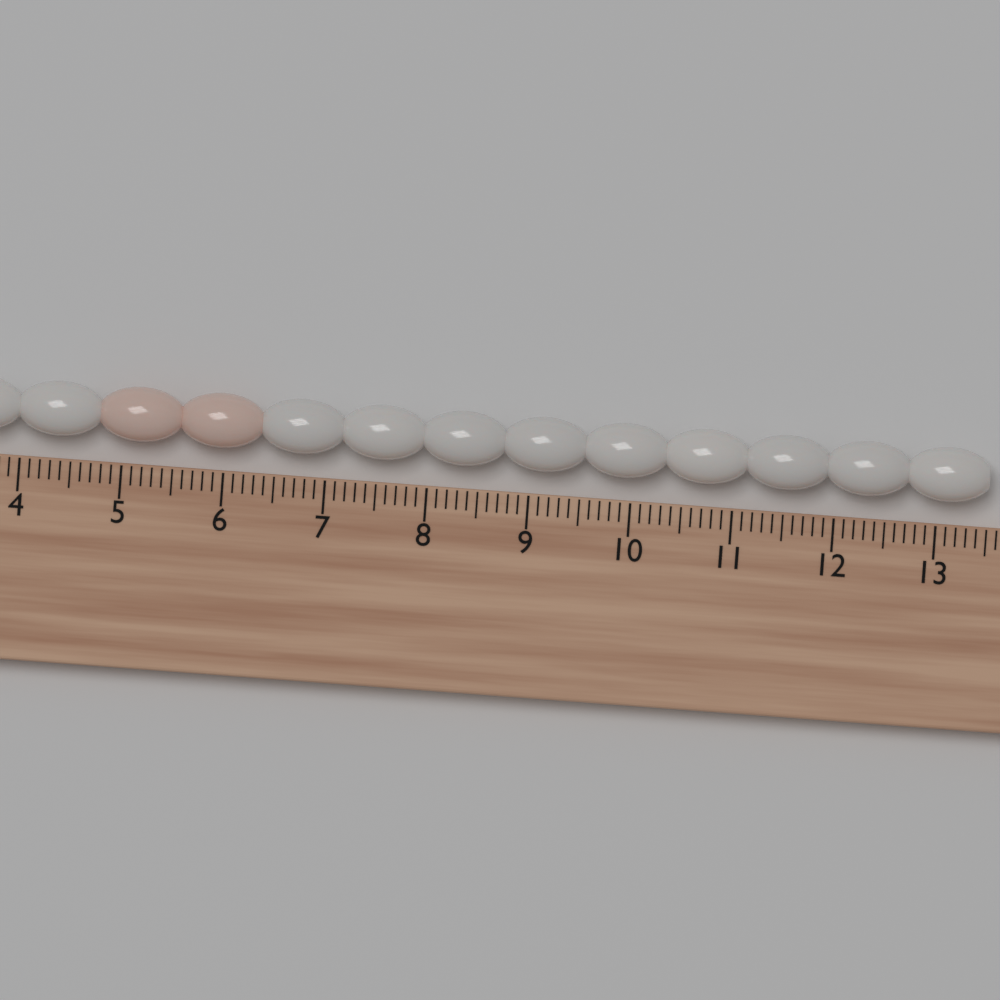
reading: 13.5 cm
